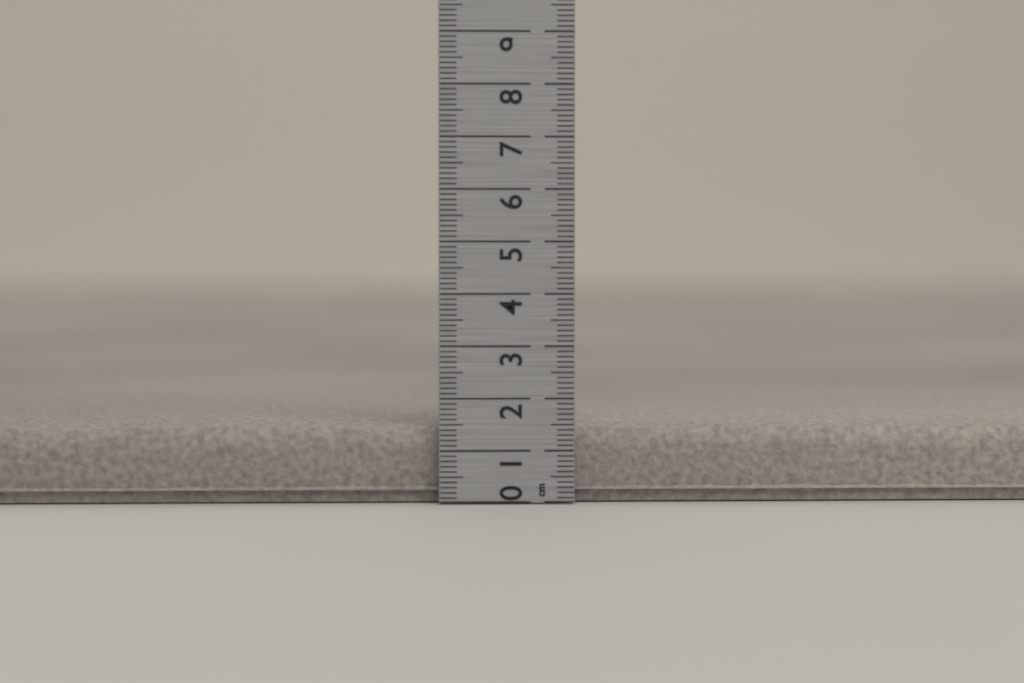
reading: 1.5 cm
